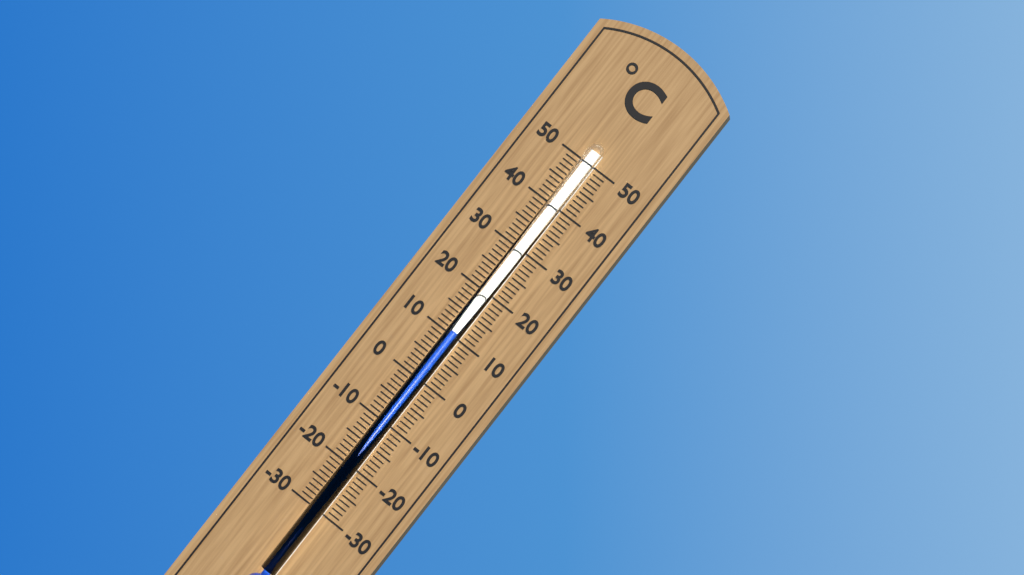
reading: 11 °C
